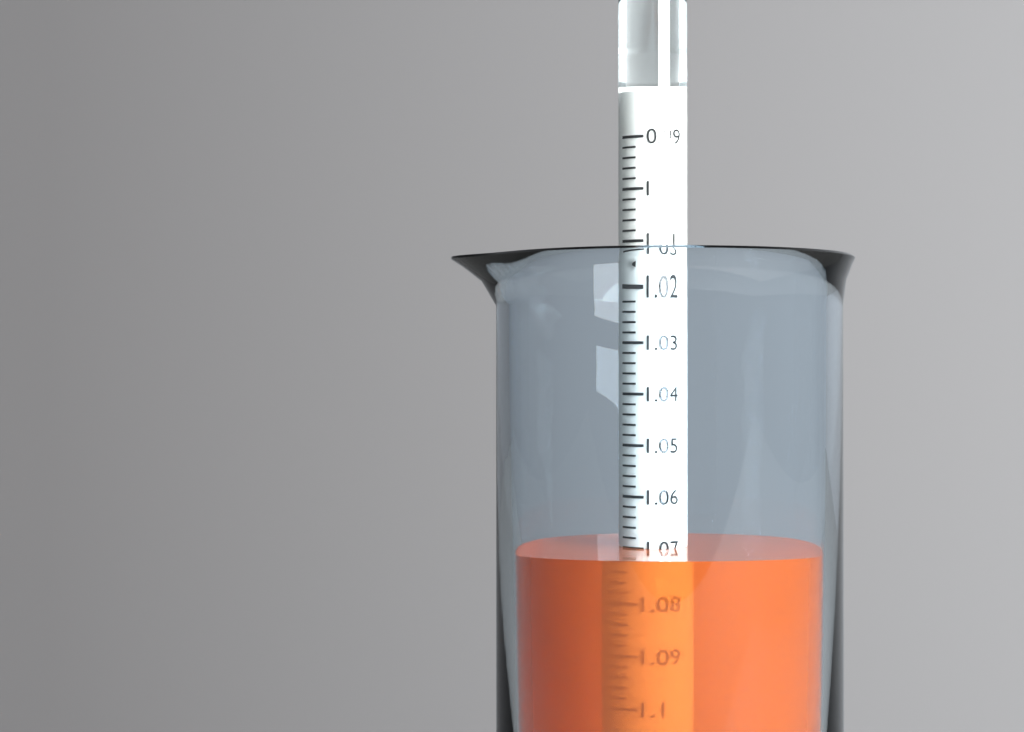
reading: 1.070 (no unit)
